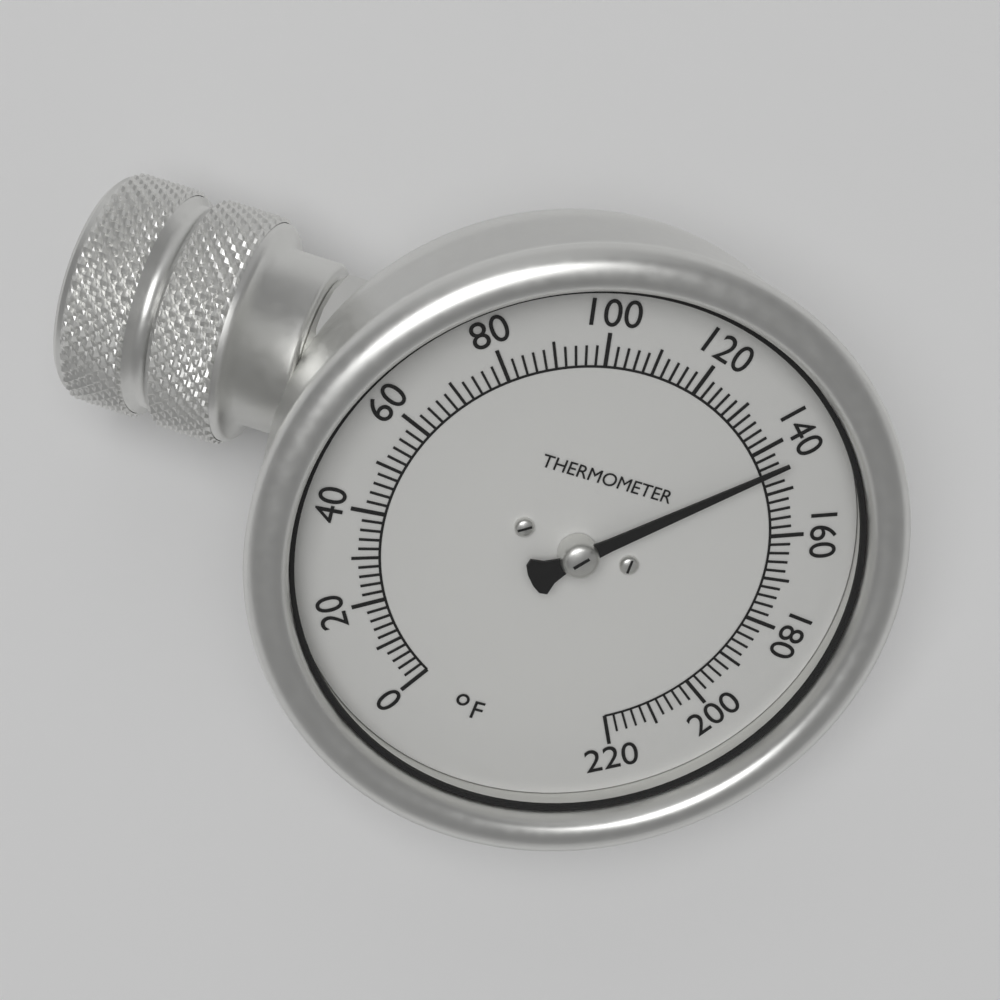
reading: 144 °F
